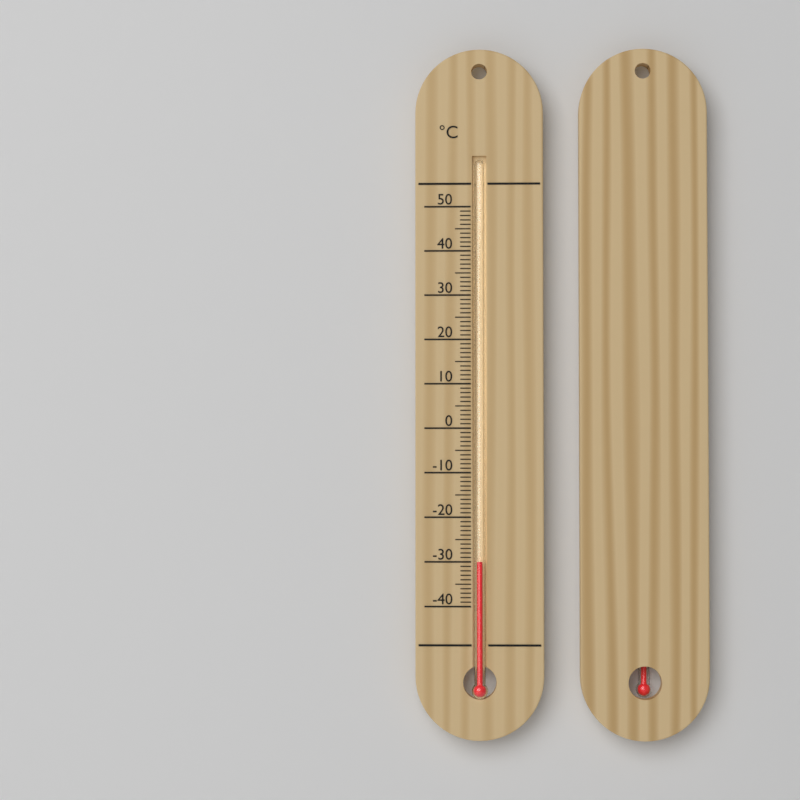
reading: -30 °C
